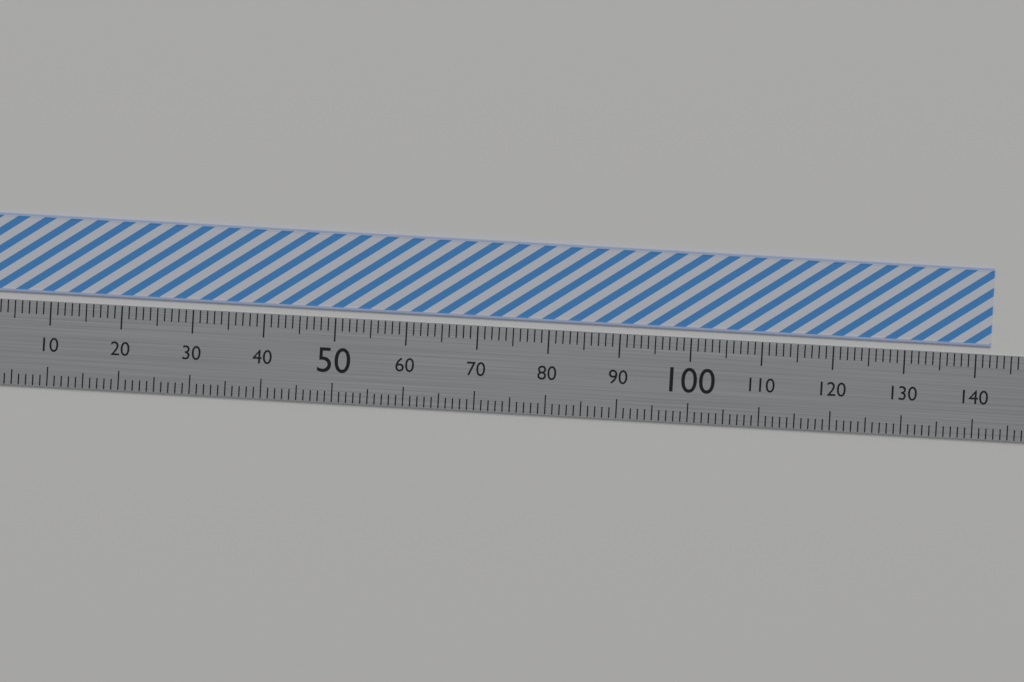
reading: 142 (no unit)
